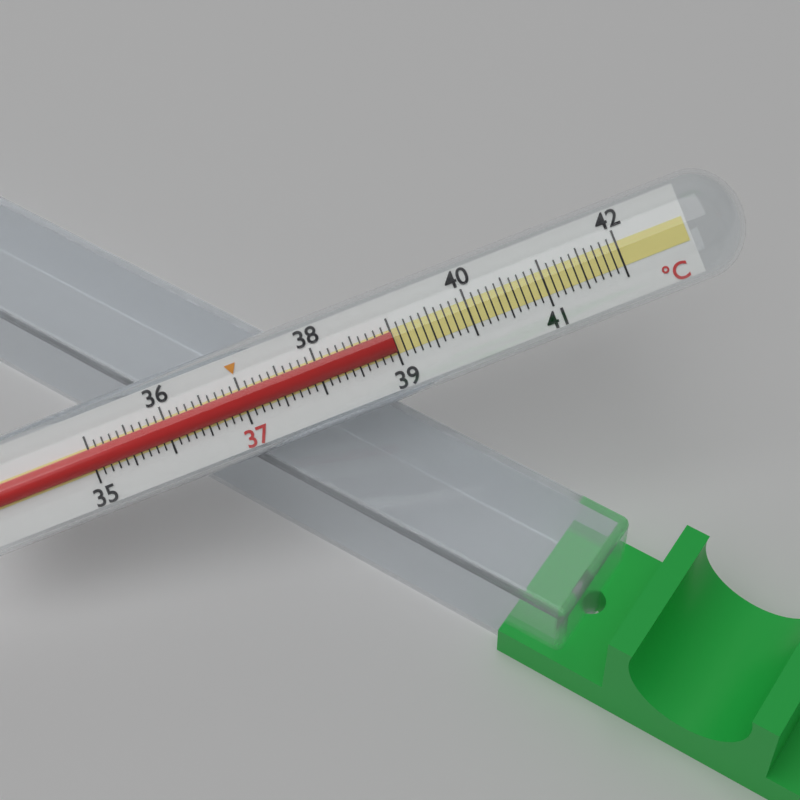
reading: 39.0 °C
